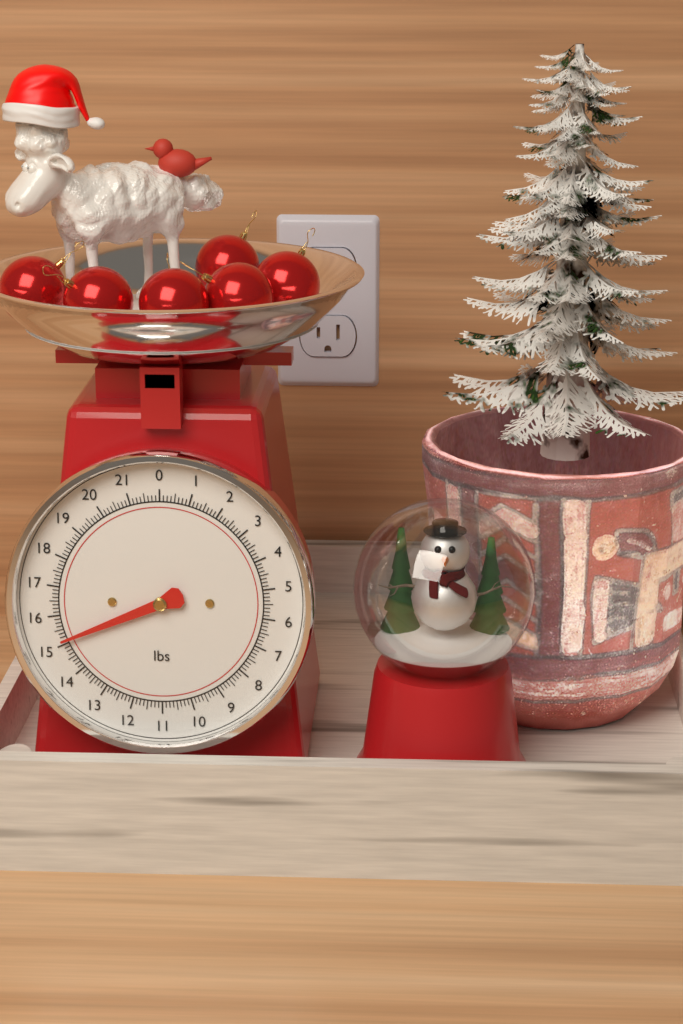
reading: 15.125 lbs
